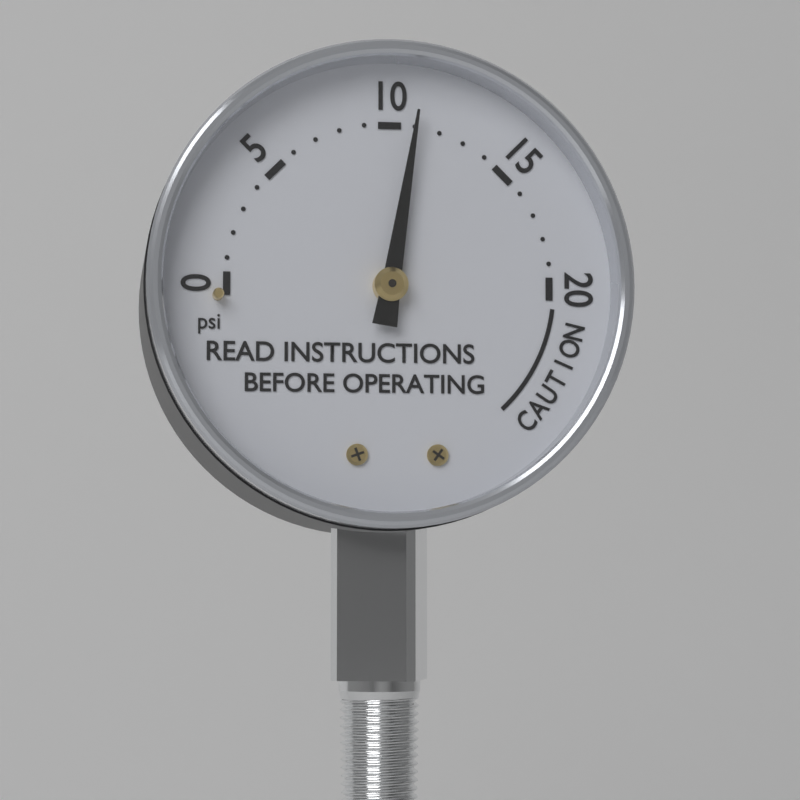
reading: 11 psi
